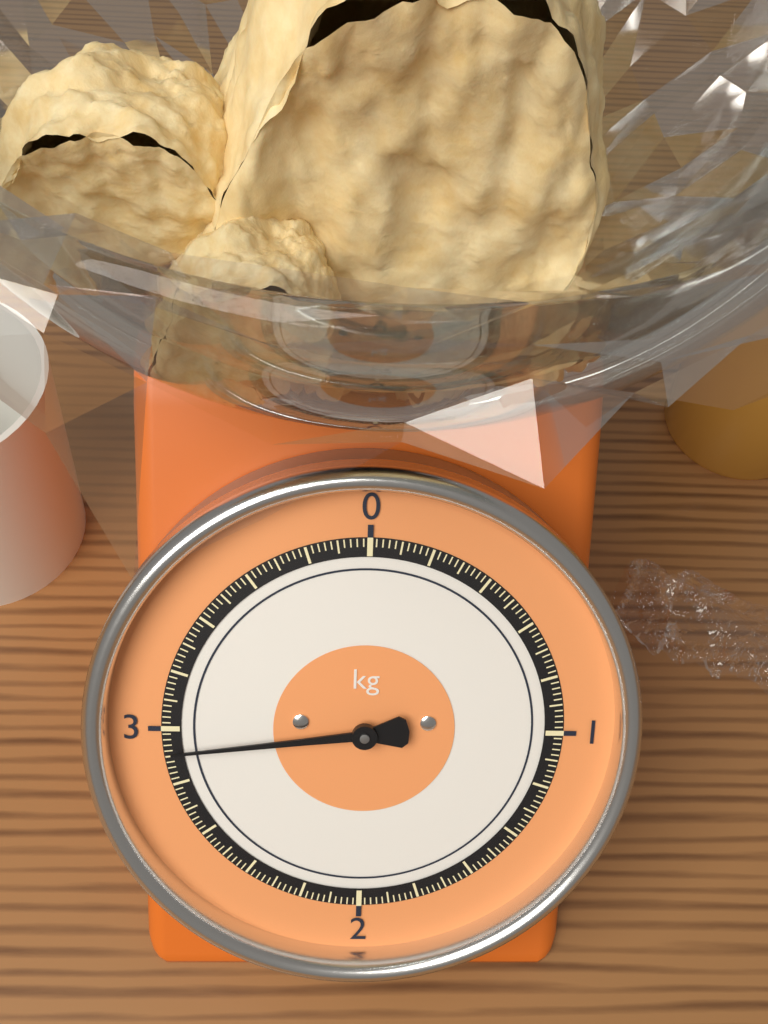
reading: 2.92 kg
